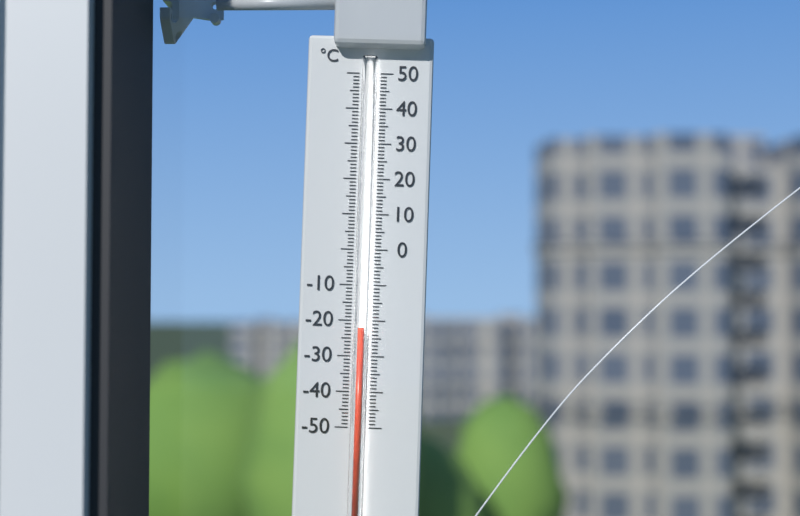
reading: -22 °C
